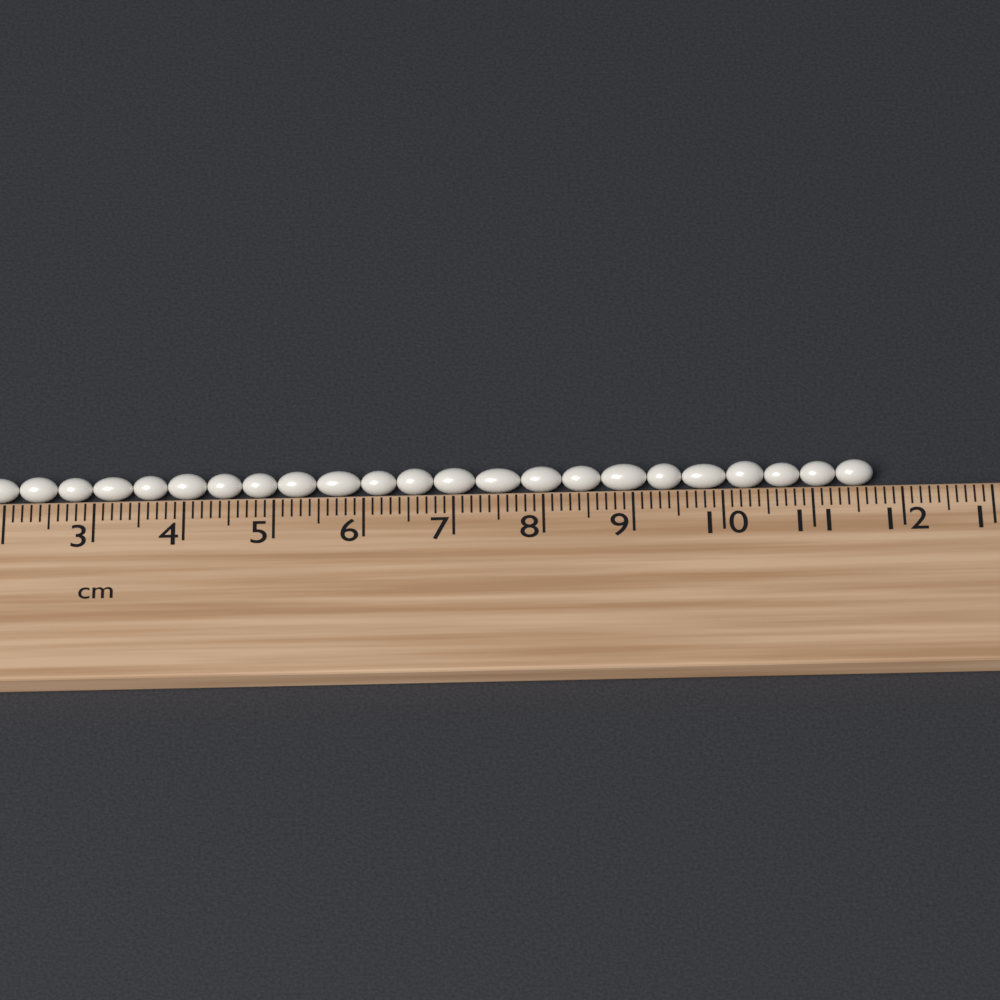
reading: 11.7 cm
